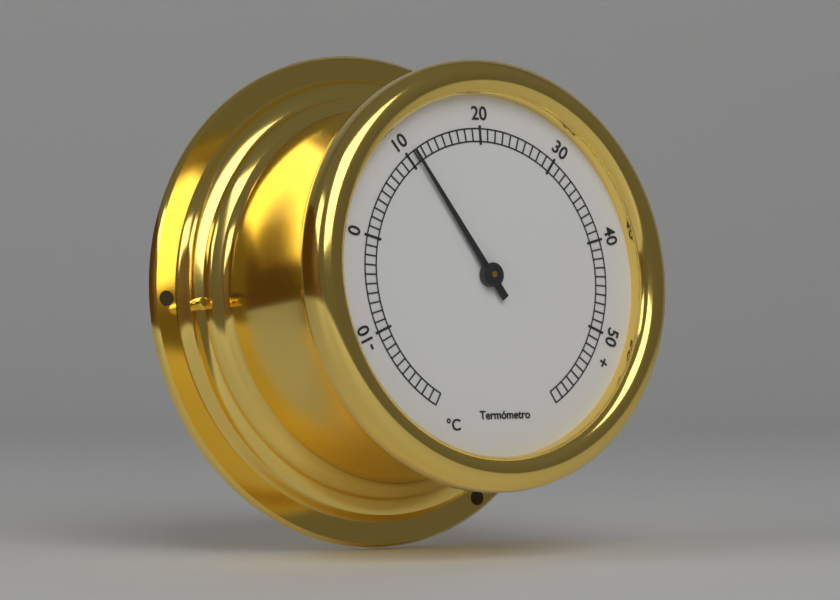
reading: 11 °C
